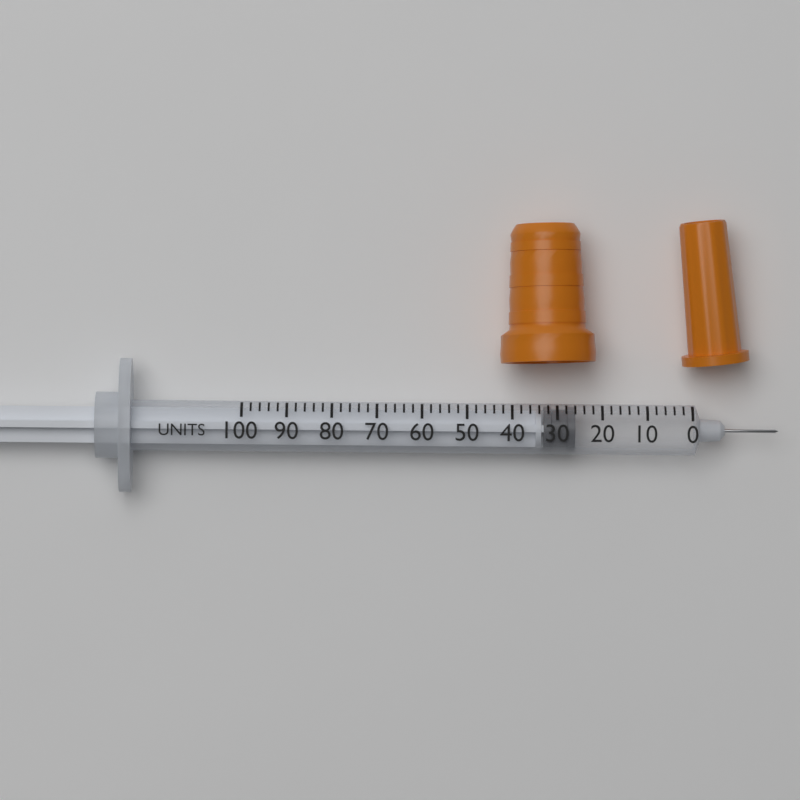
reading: 26 units
